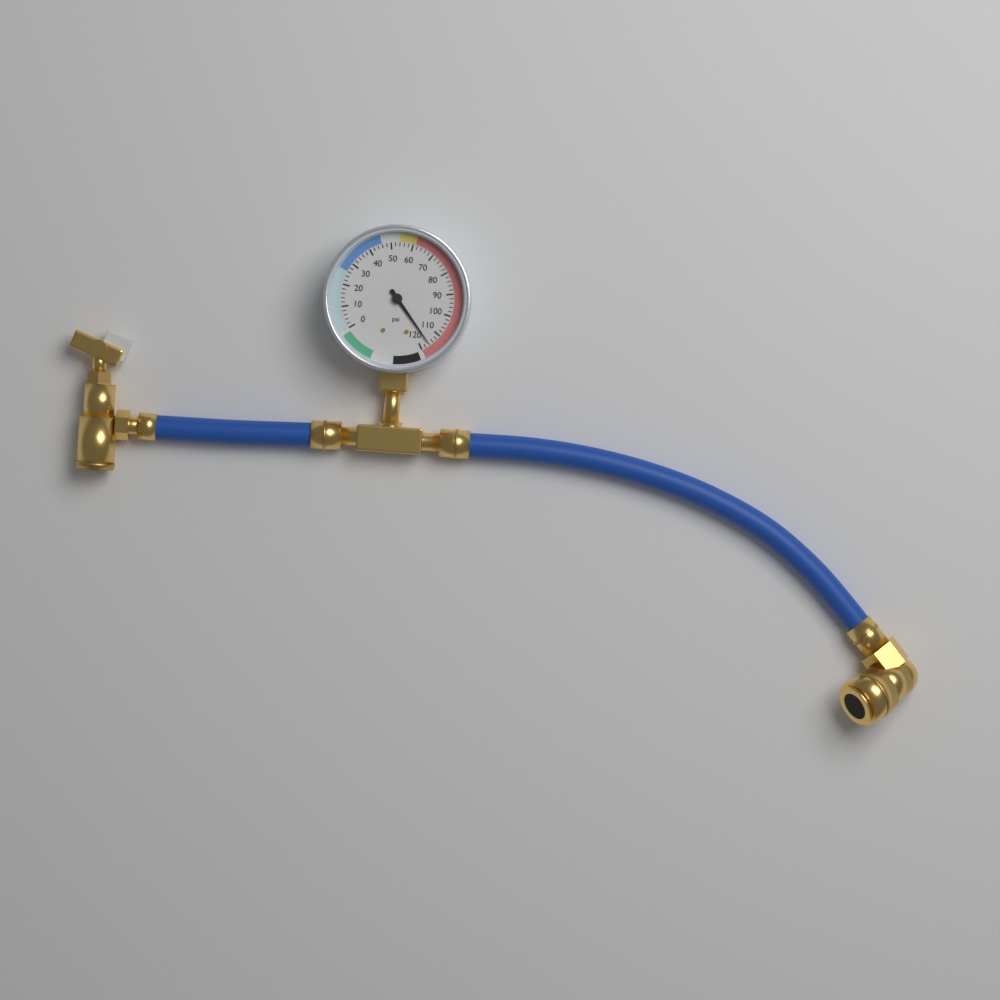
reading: 116 psi
